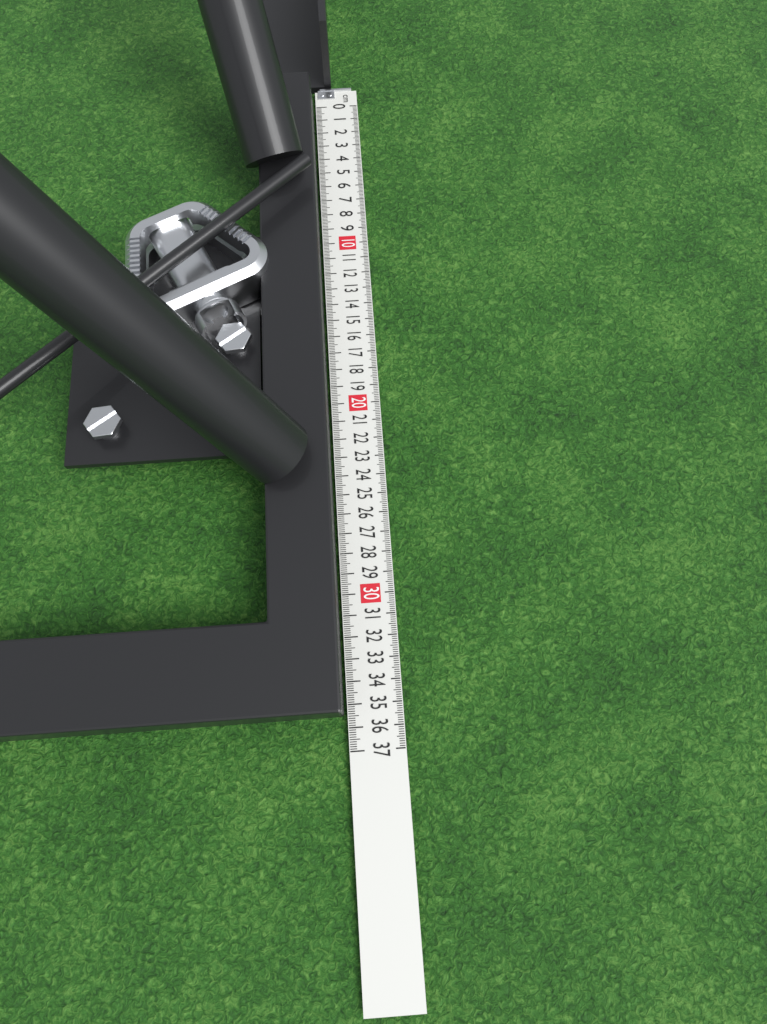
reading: 35.5 cm
